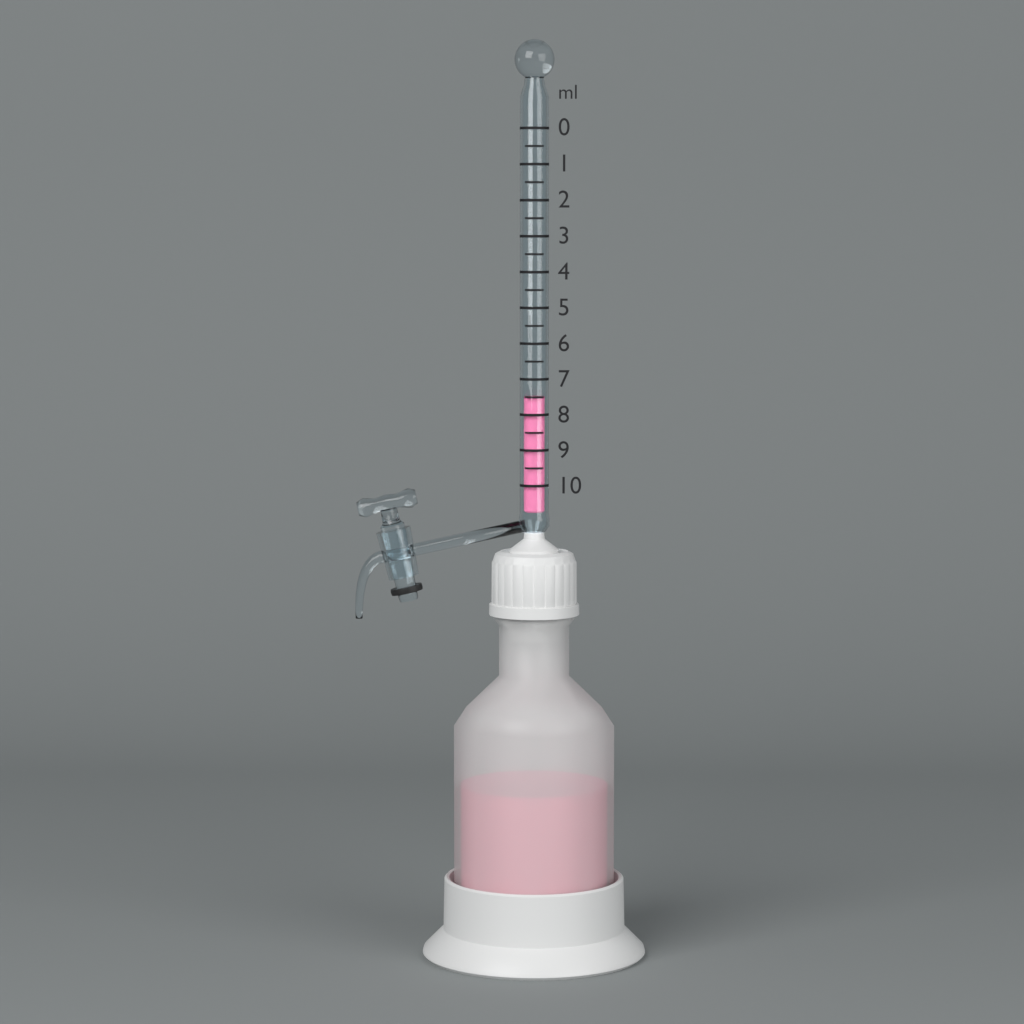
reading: 7.5 ml
